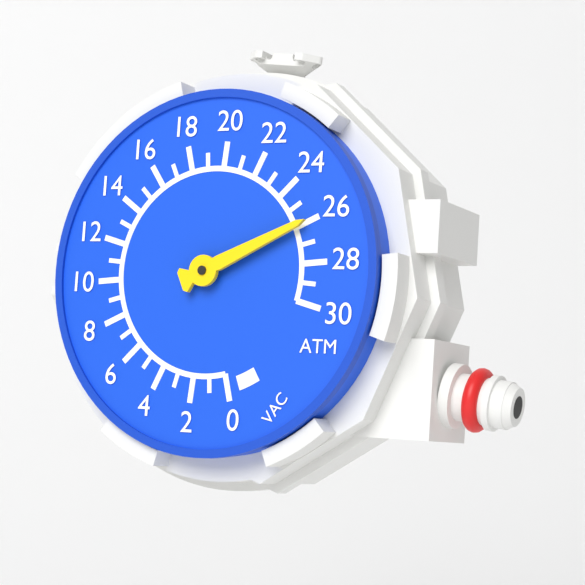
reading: 26 ATM
